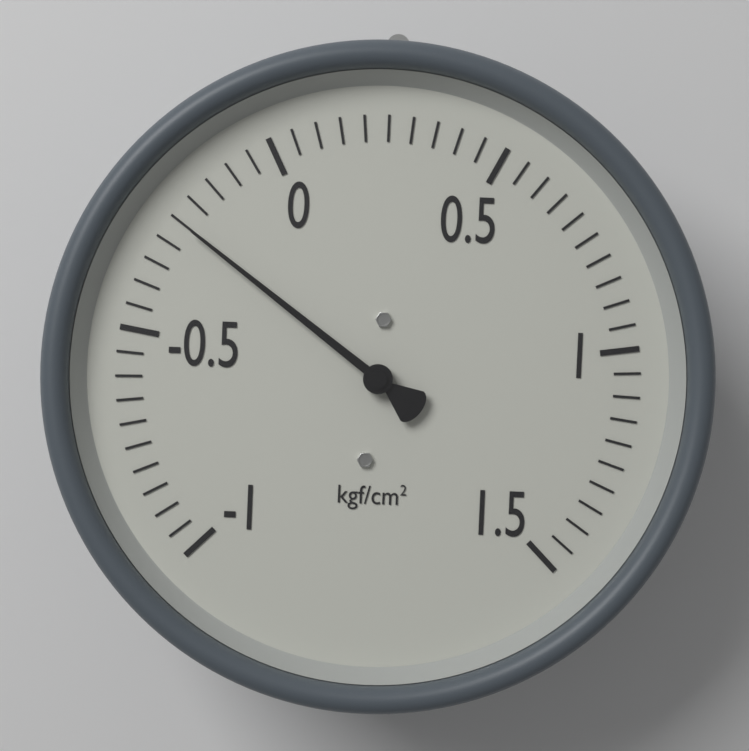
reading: -0.25 kgf/cm²
